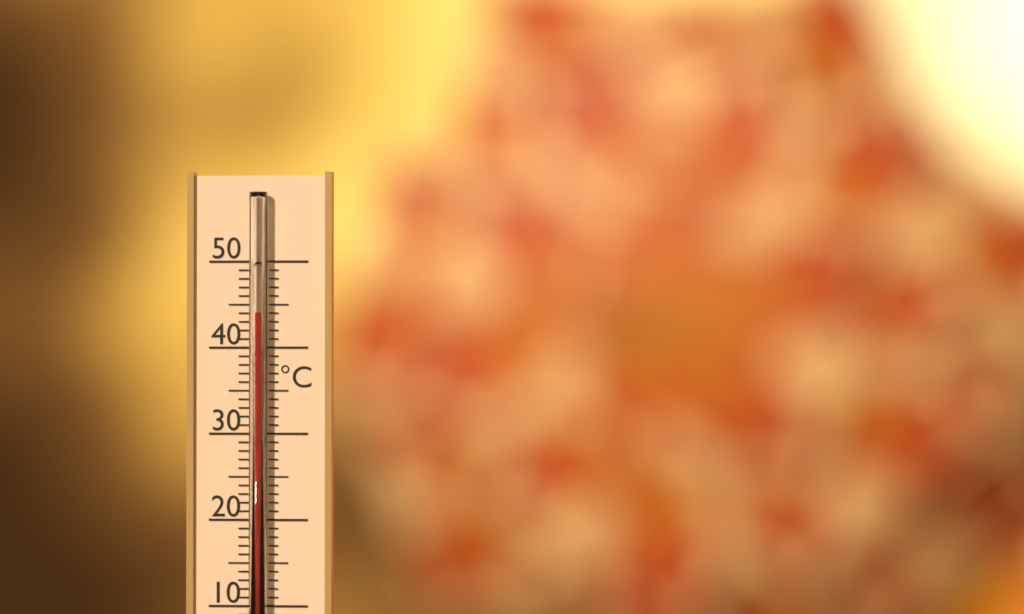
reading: 44 °C
